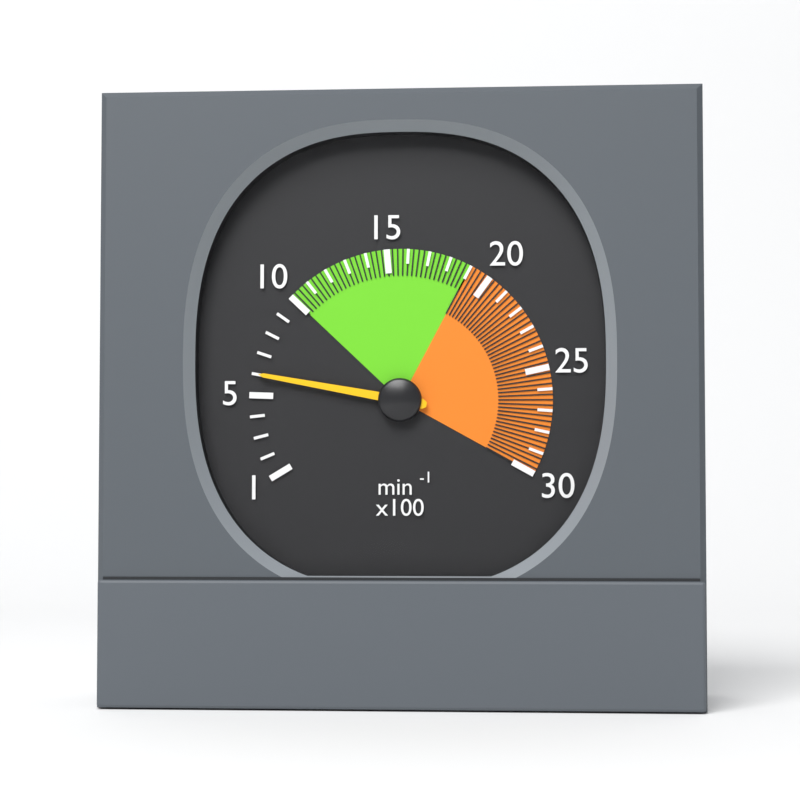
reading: 600 min⁻¹
